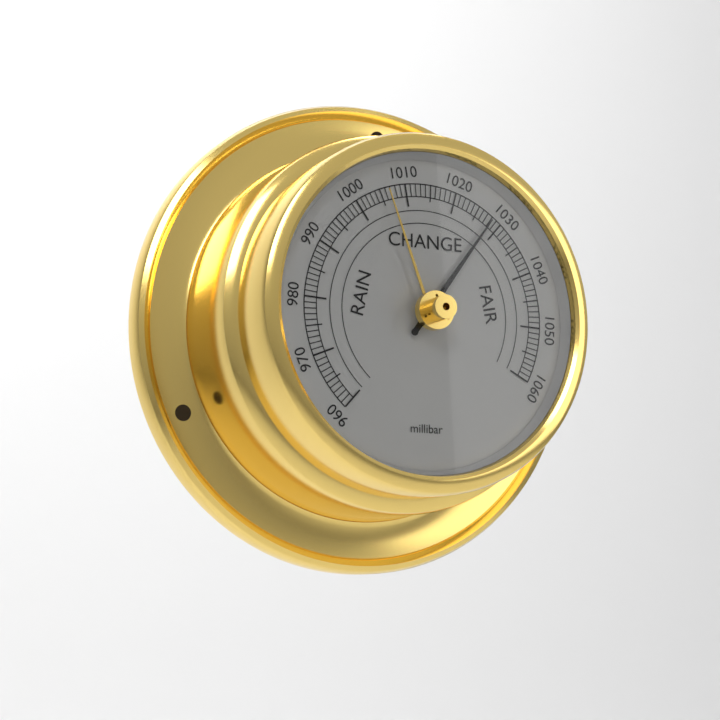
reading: 1028 millibar
